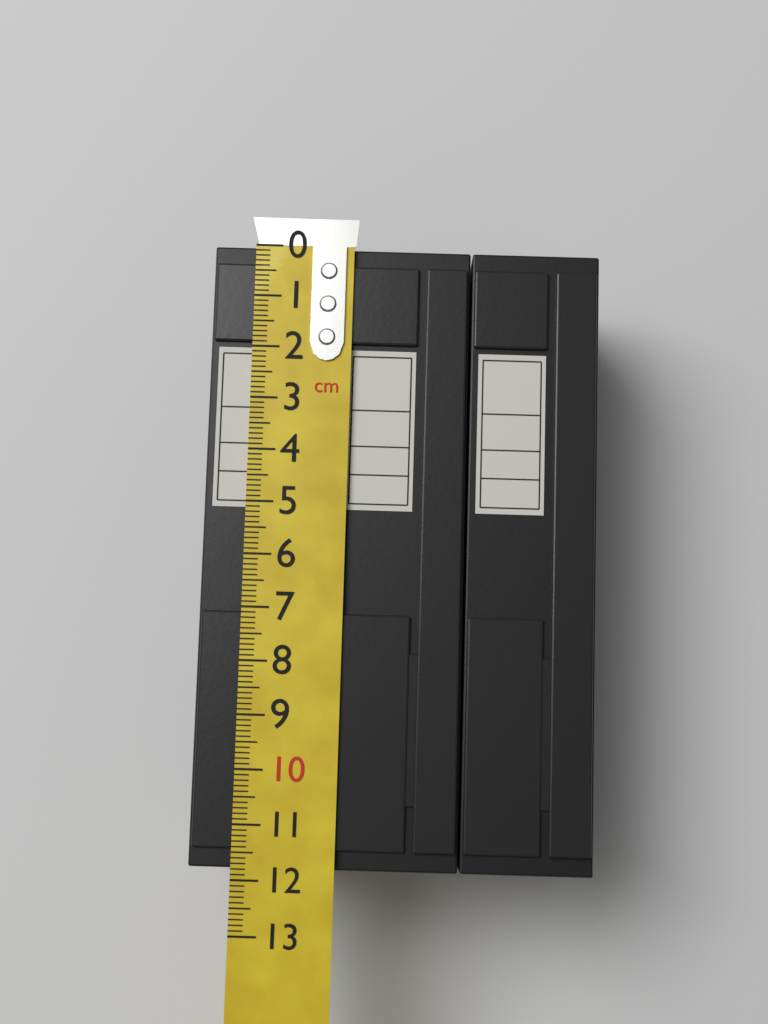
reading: 11.8 cm
